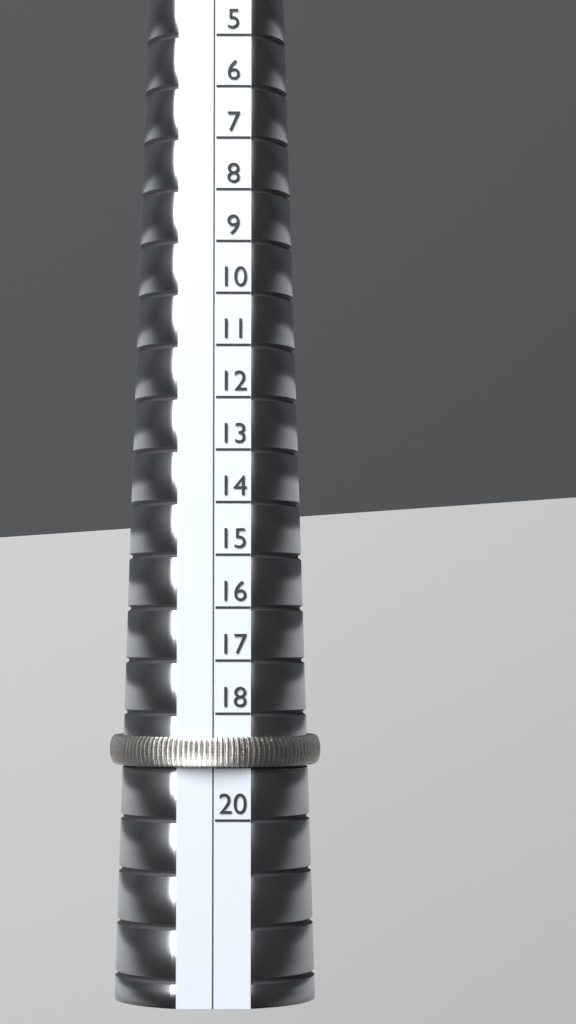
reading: 19 (no unit)
